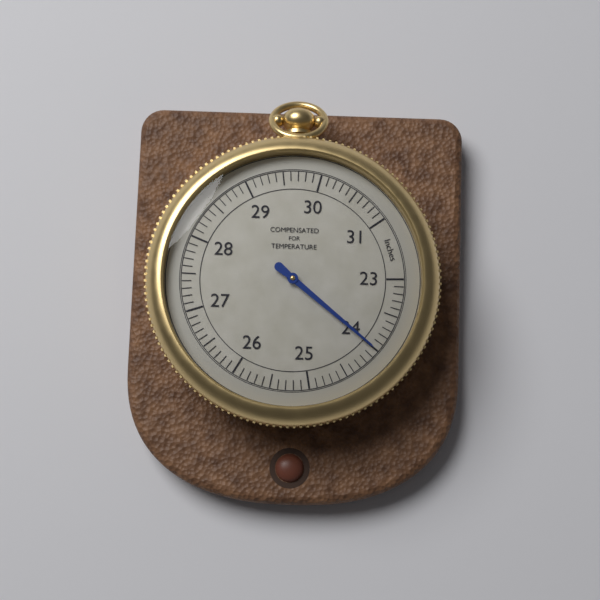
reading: 24.0 inches
